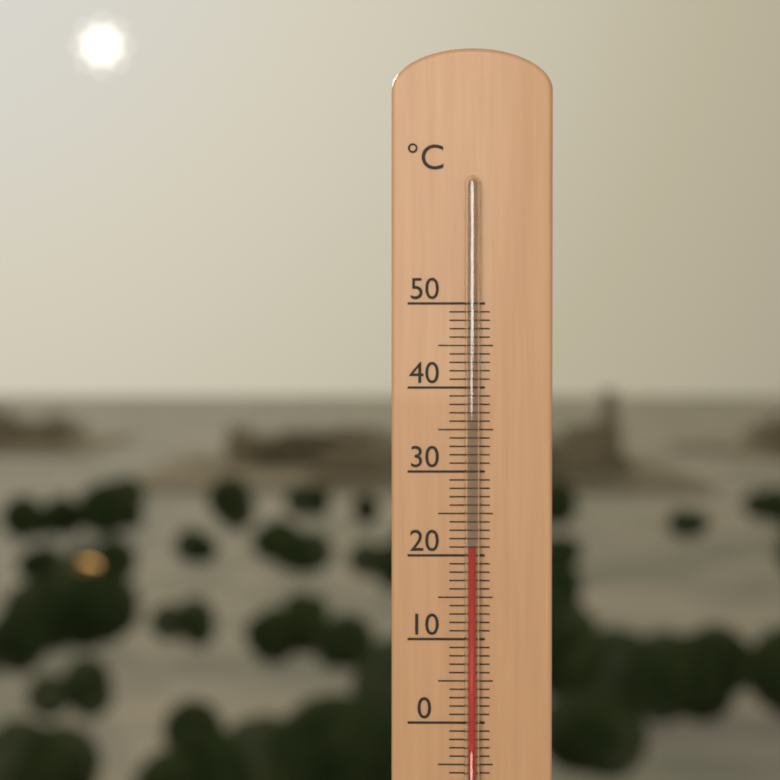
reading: 21 °C
